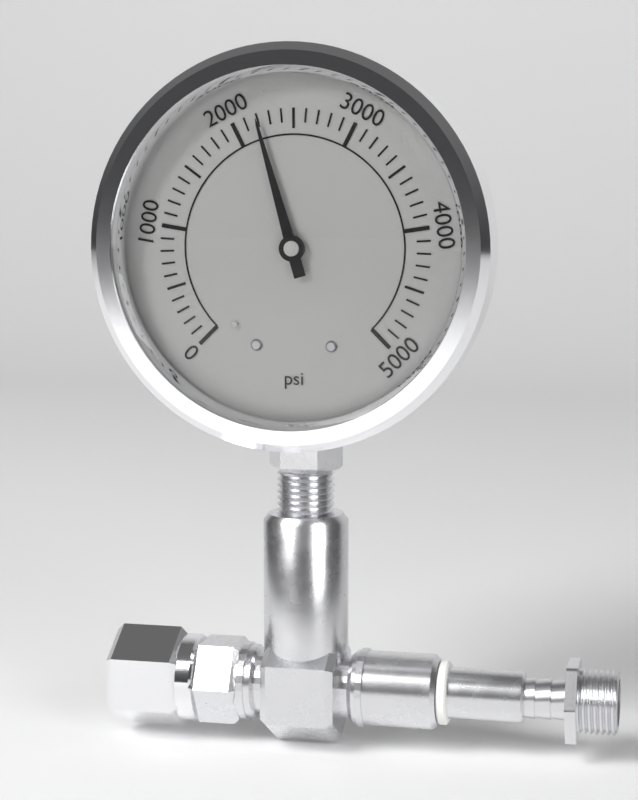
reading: 2200 psi
